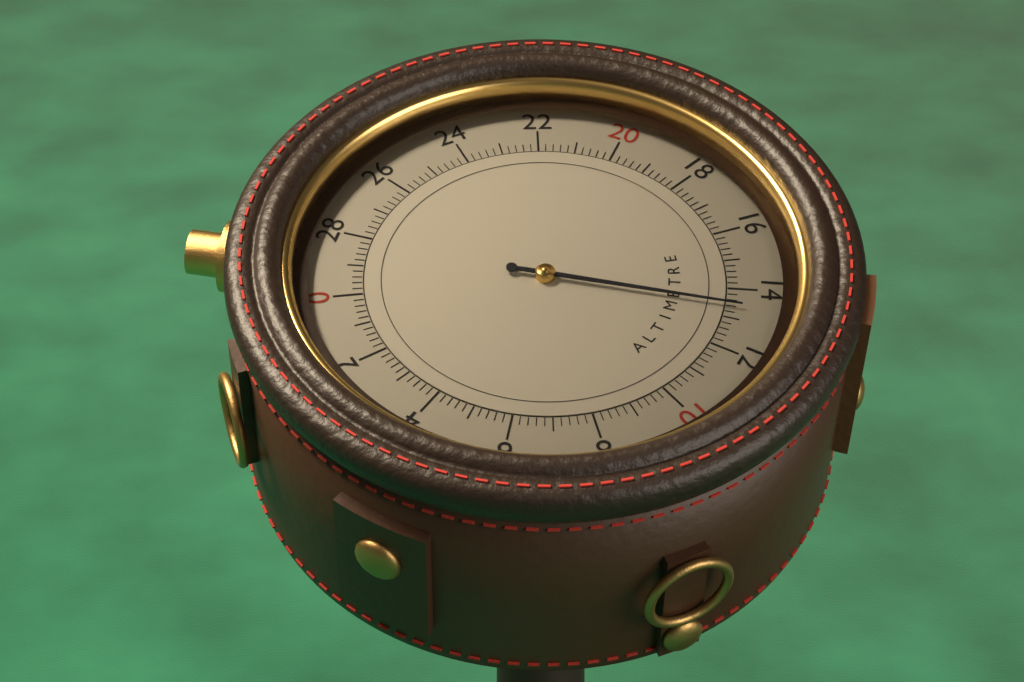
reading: 13.4 (no unit)
